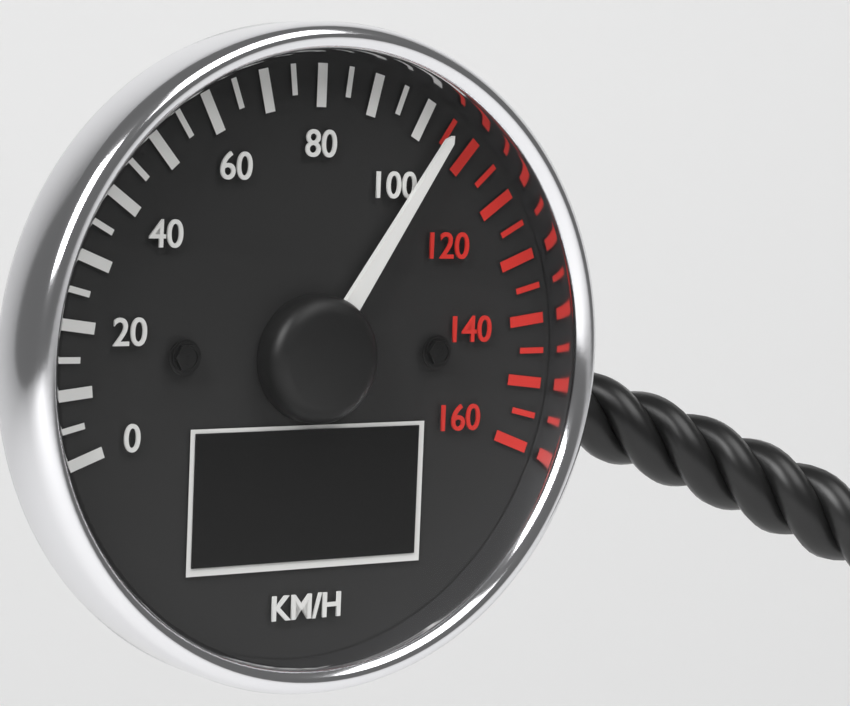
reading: 105 km/h
